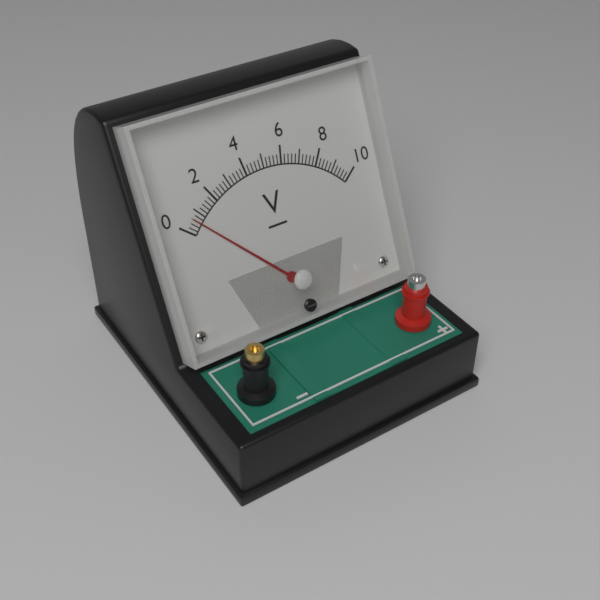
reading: 0.6 V
